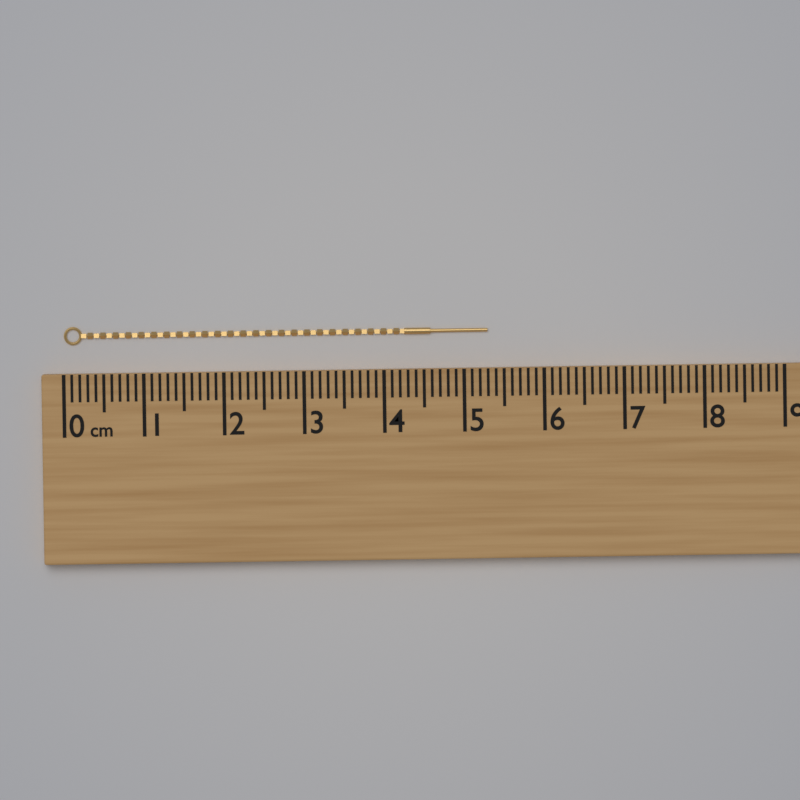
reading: 5.3 cm
